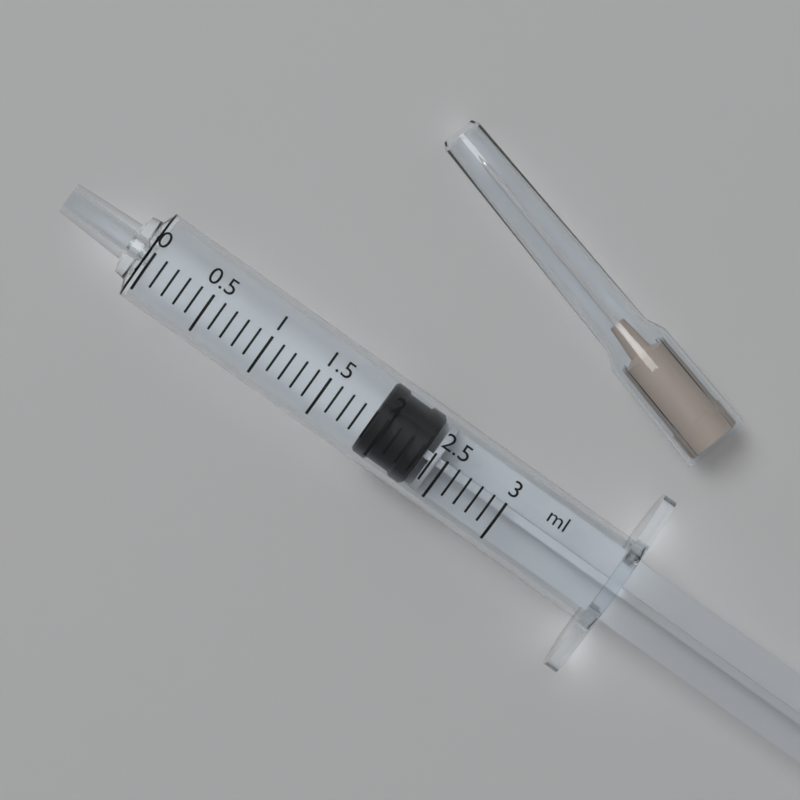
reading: 1.9 ml
